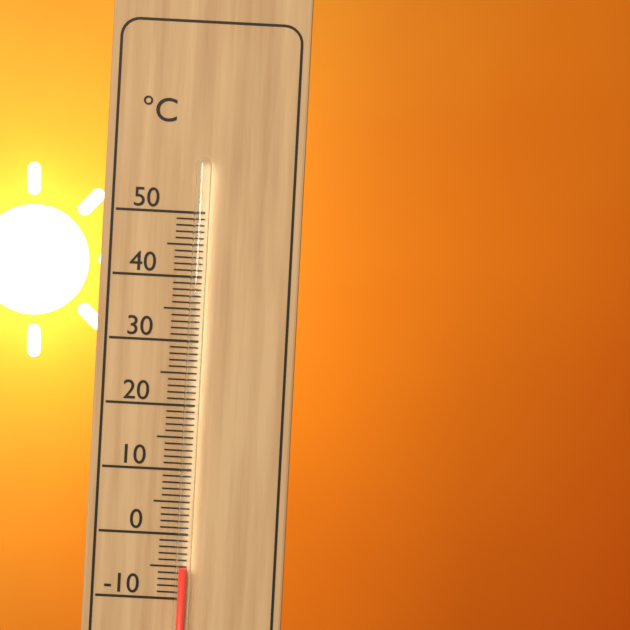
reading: -5 °C
